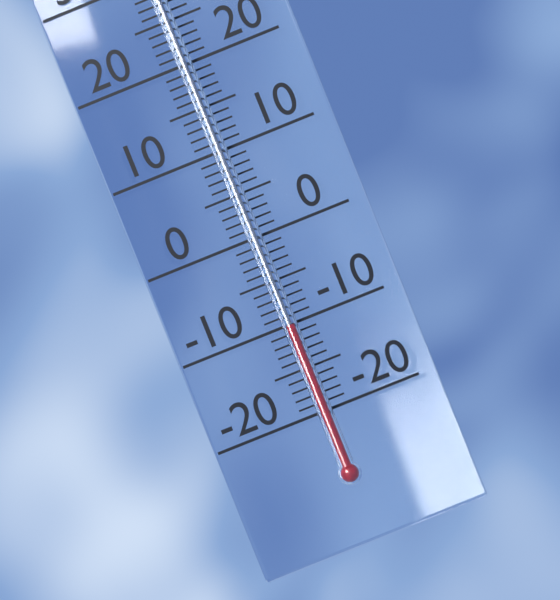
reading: -10 °C
